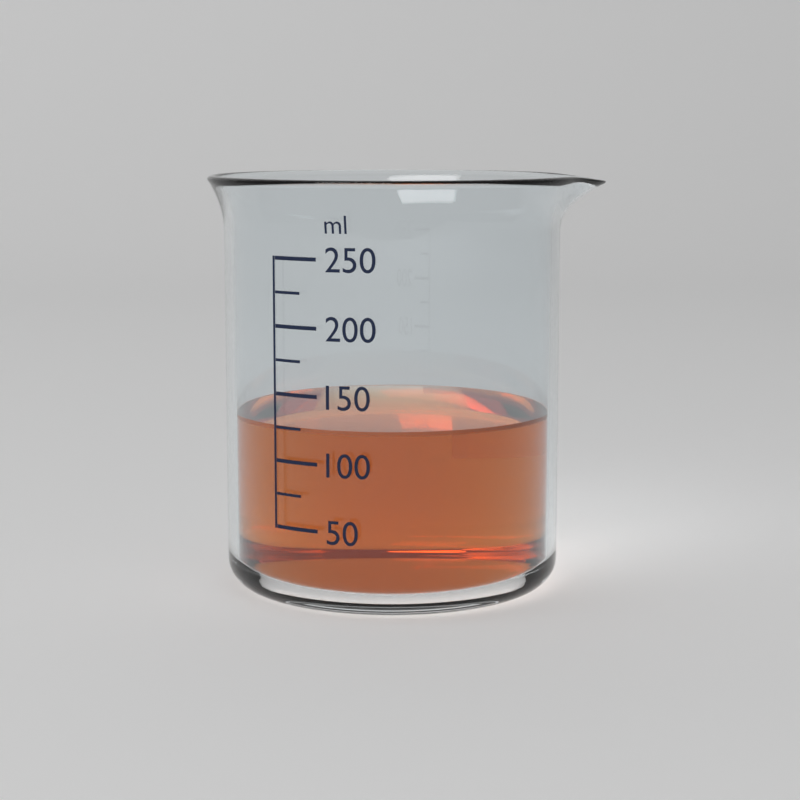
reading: 125 ml
